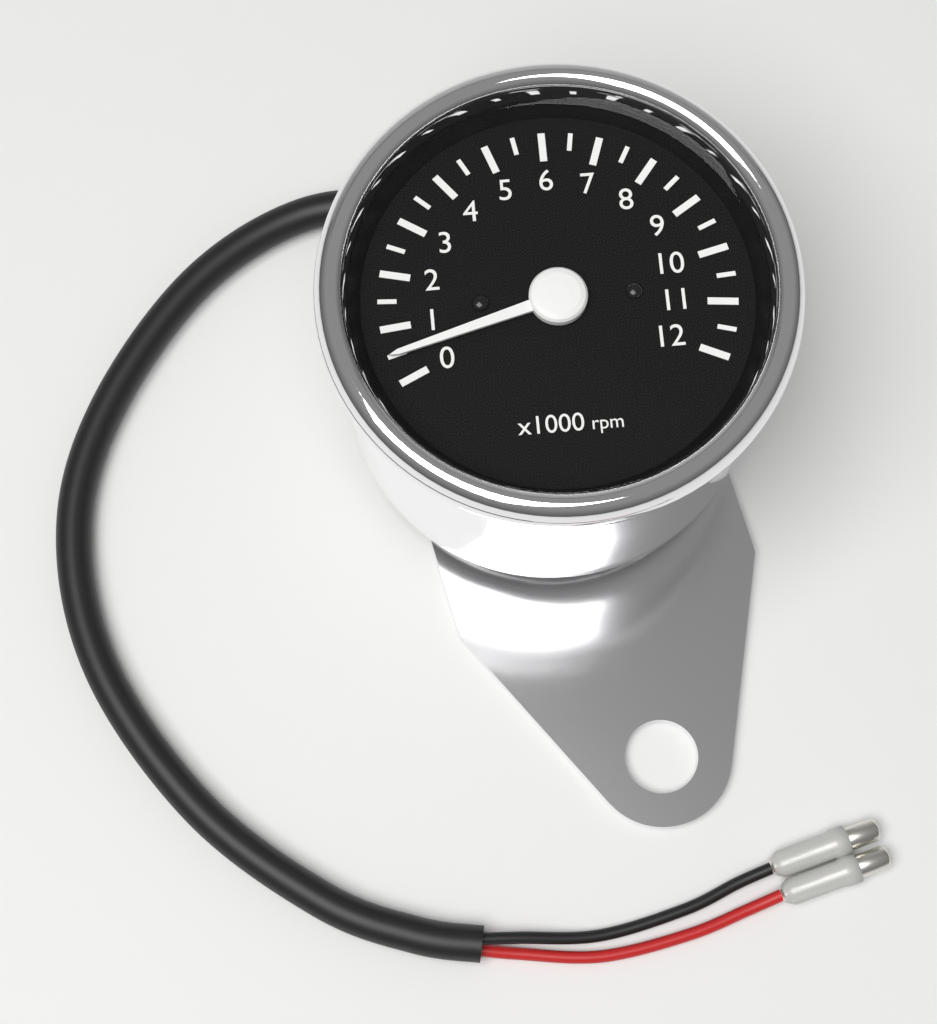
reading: 500 rpm
